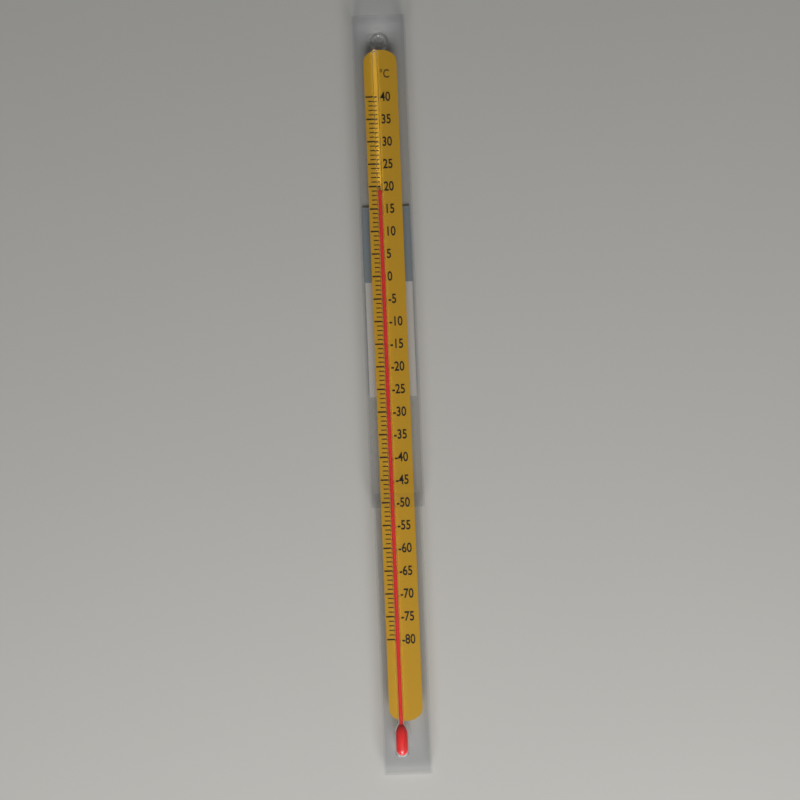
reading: 19 °C
